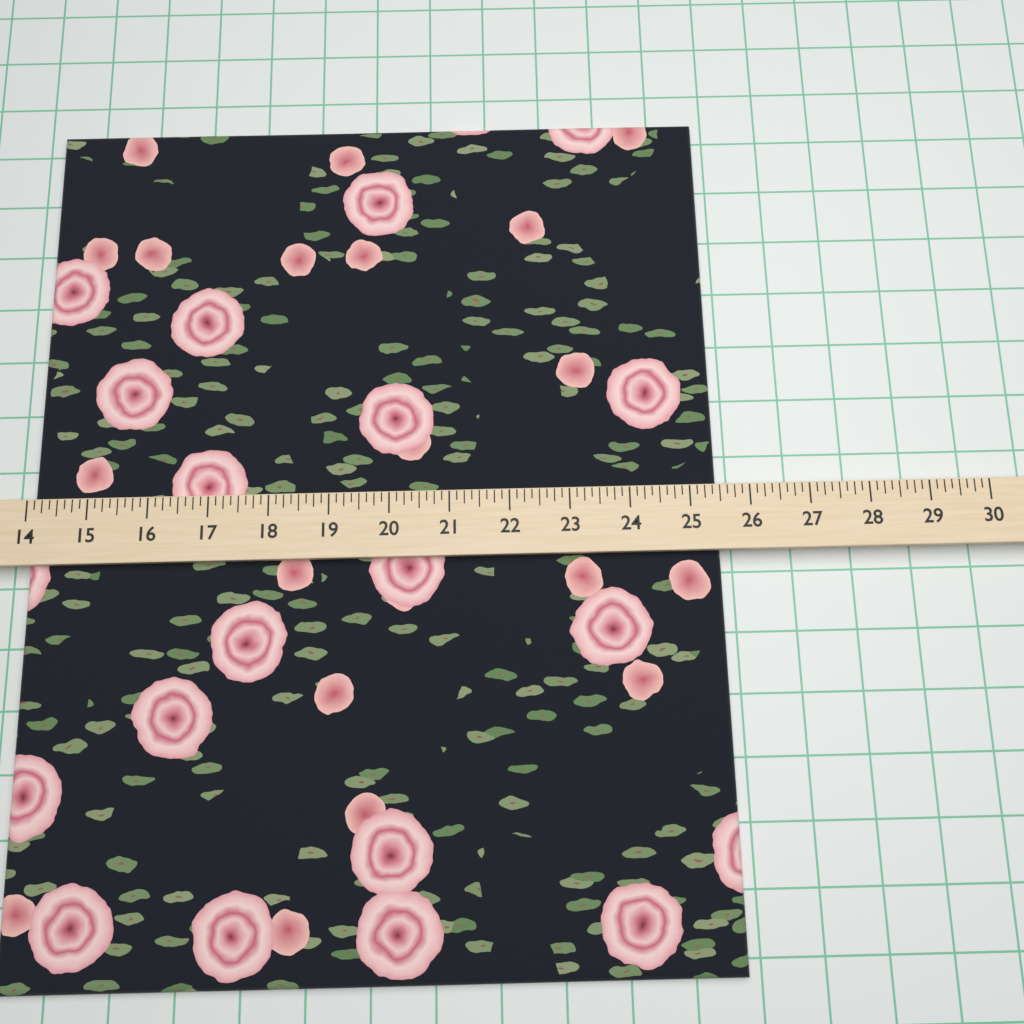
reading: 25.500 (no unit)
